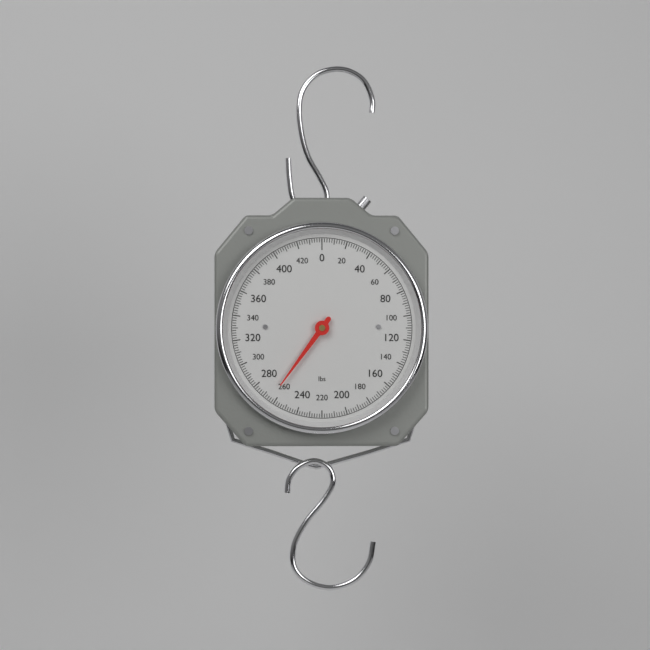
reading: 264 lbs
